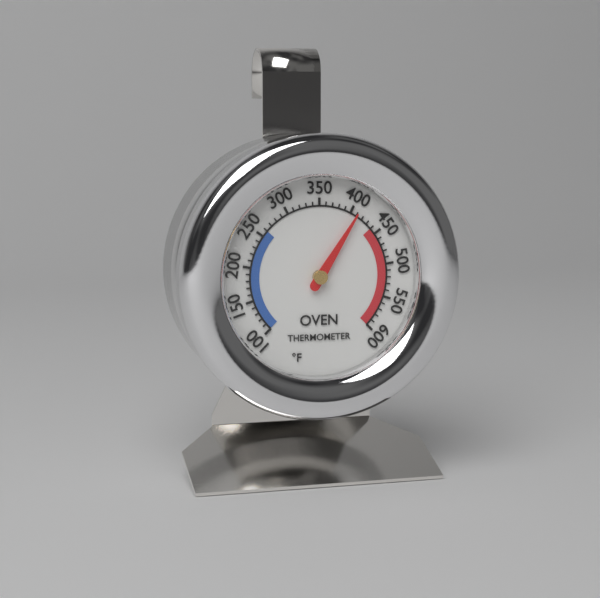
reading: 410 °F
